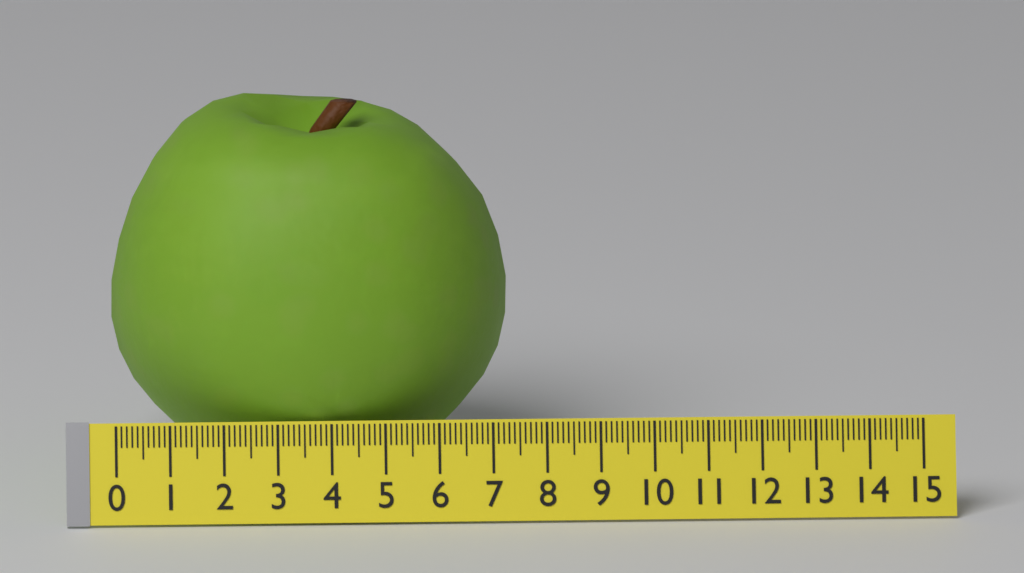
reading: 7.4 (no unit)
